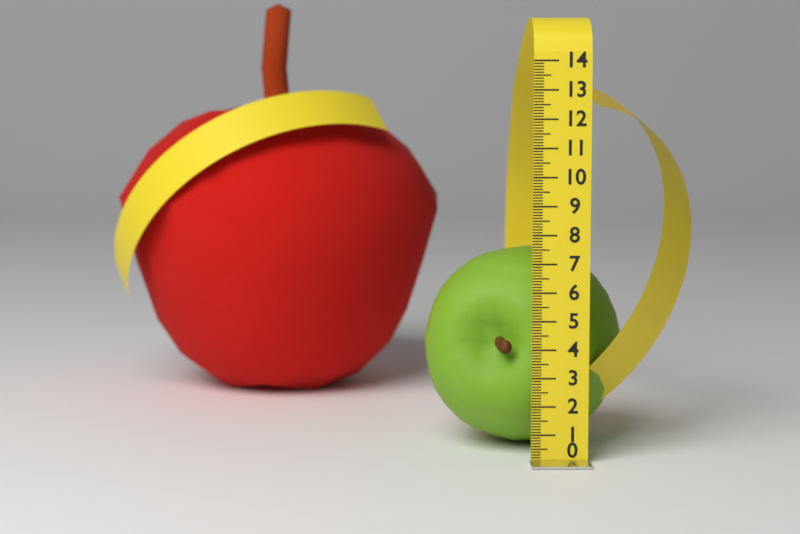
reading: 7.2 (no unit)
